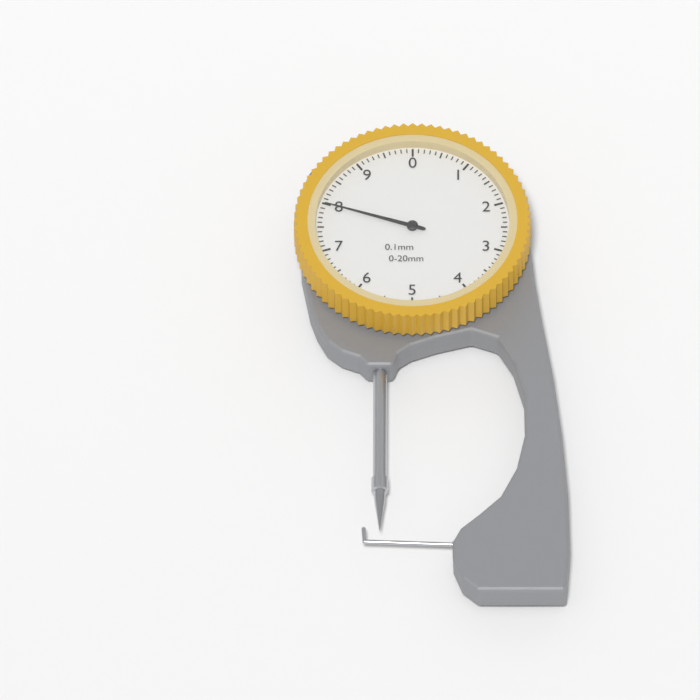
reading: 8.0 mm
